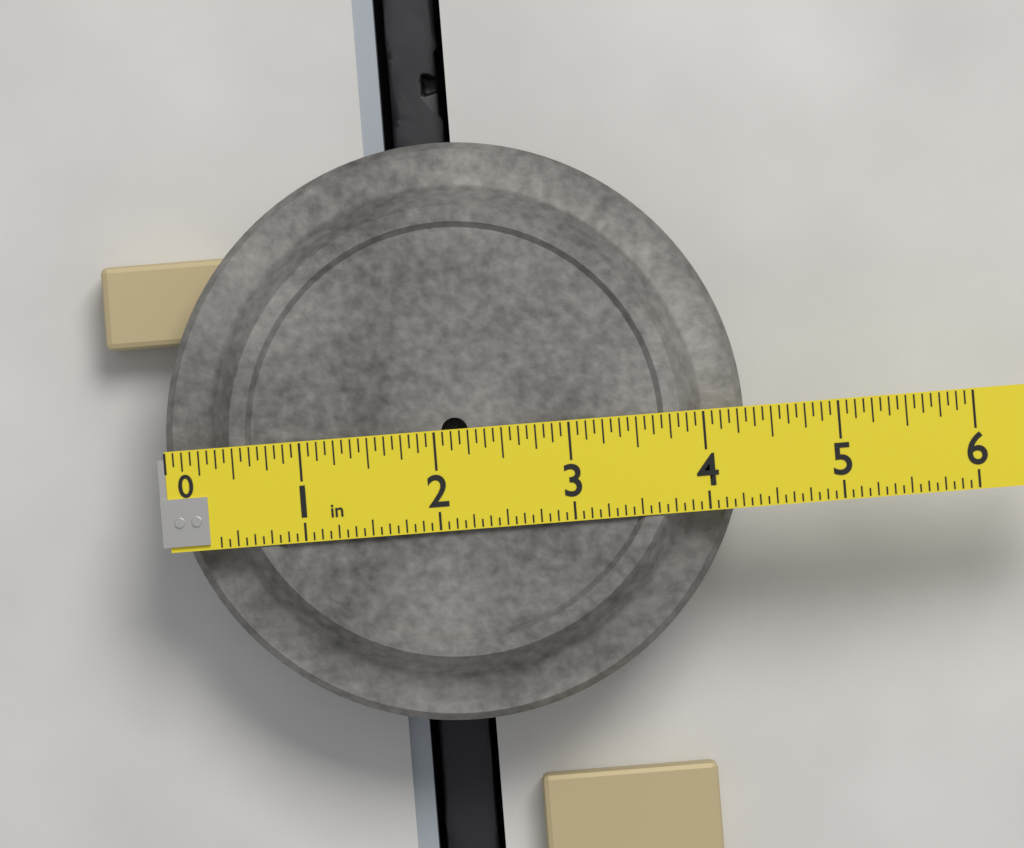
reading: 4.3125 in
